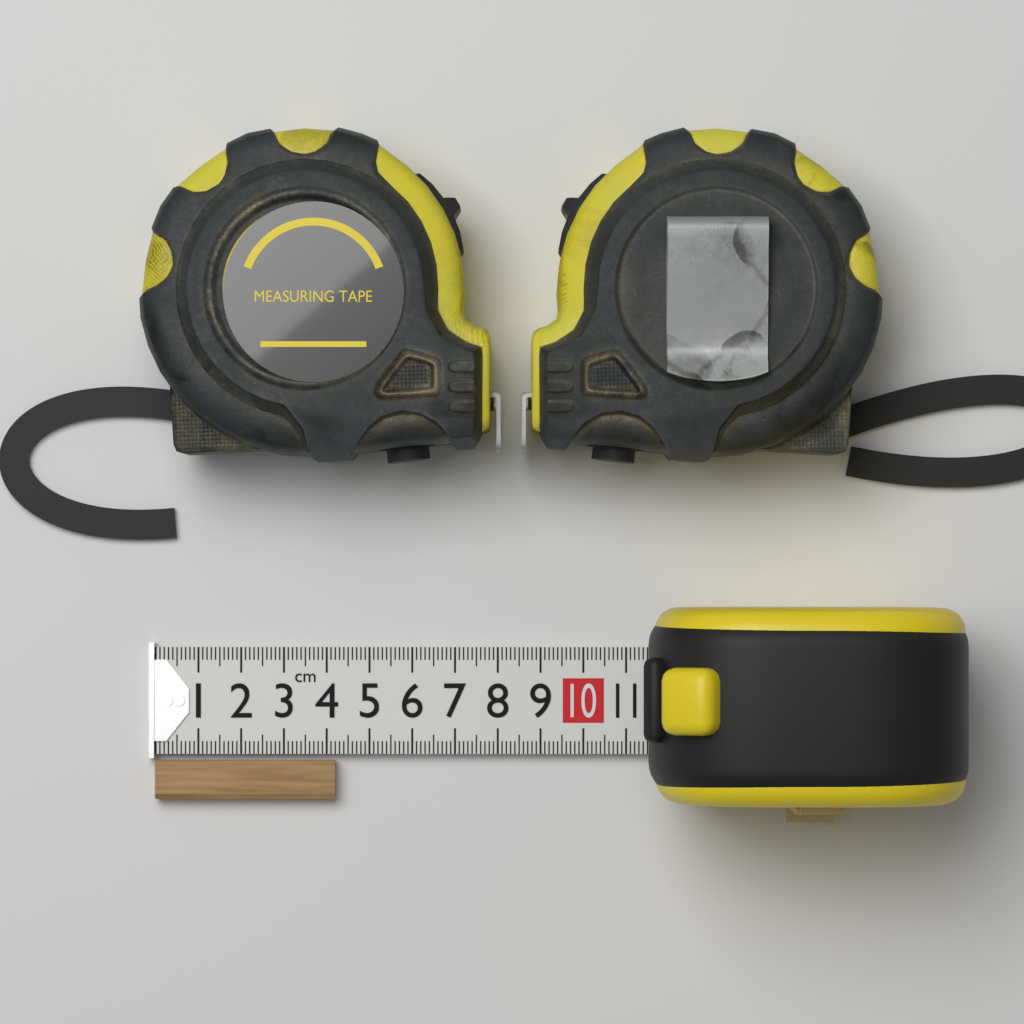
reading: 4.2 cm
